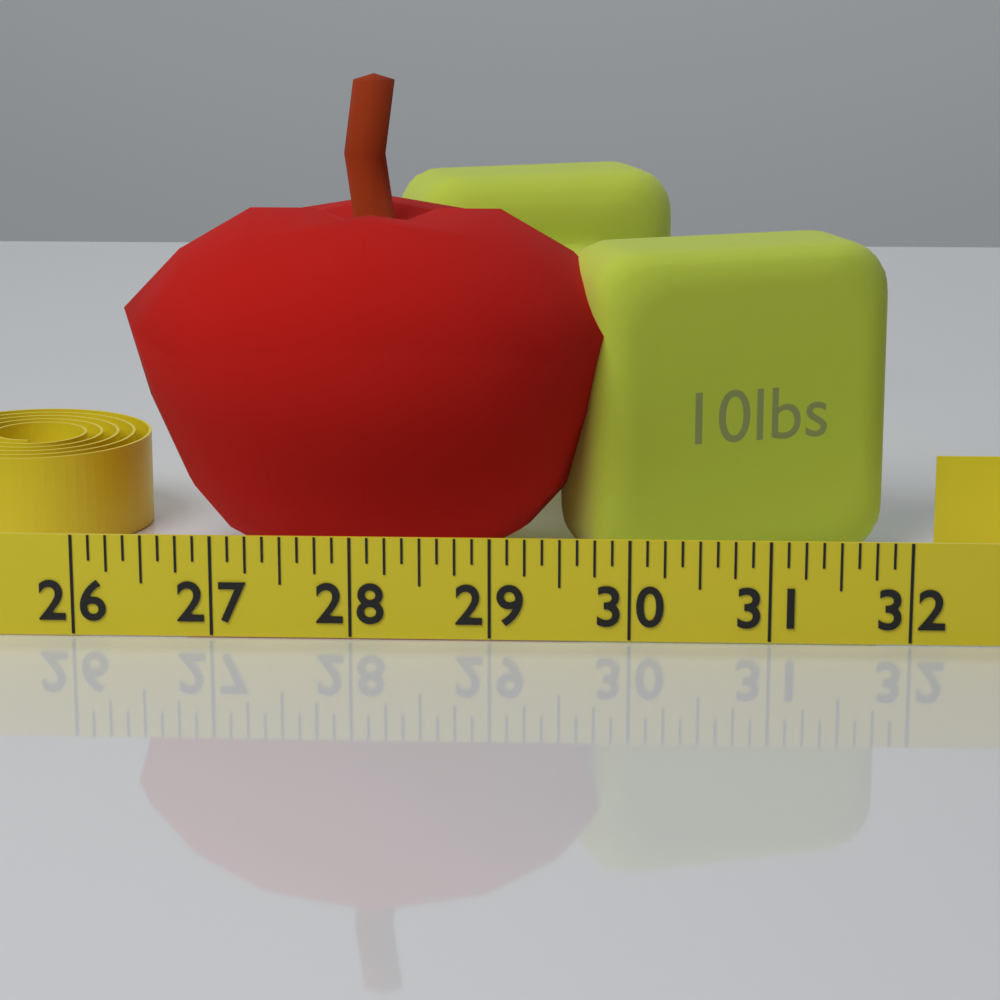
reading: 30.000 (no unit)
